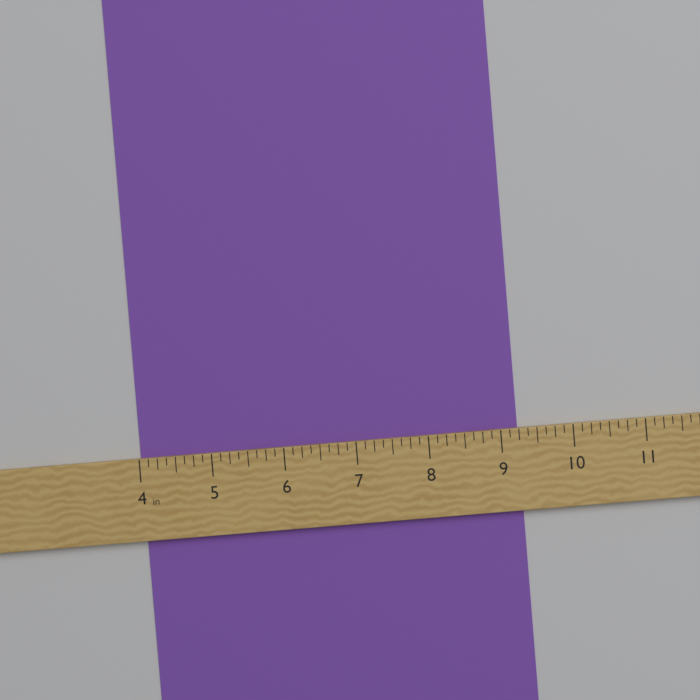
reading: 9.250 in
